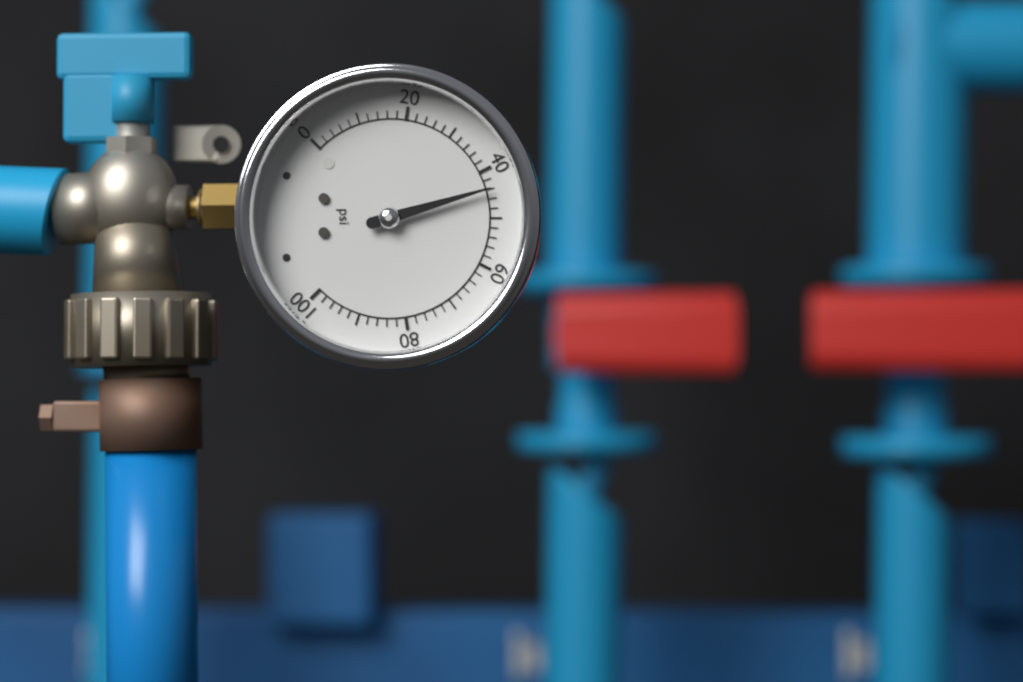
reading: 44 psi
